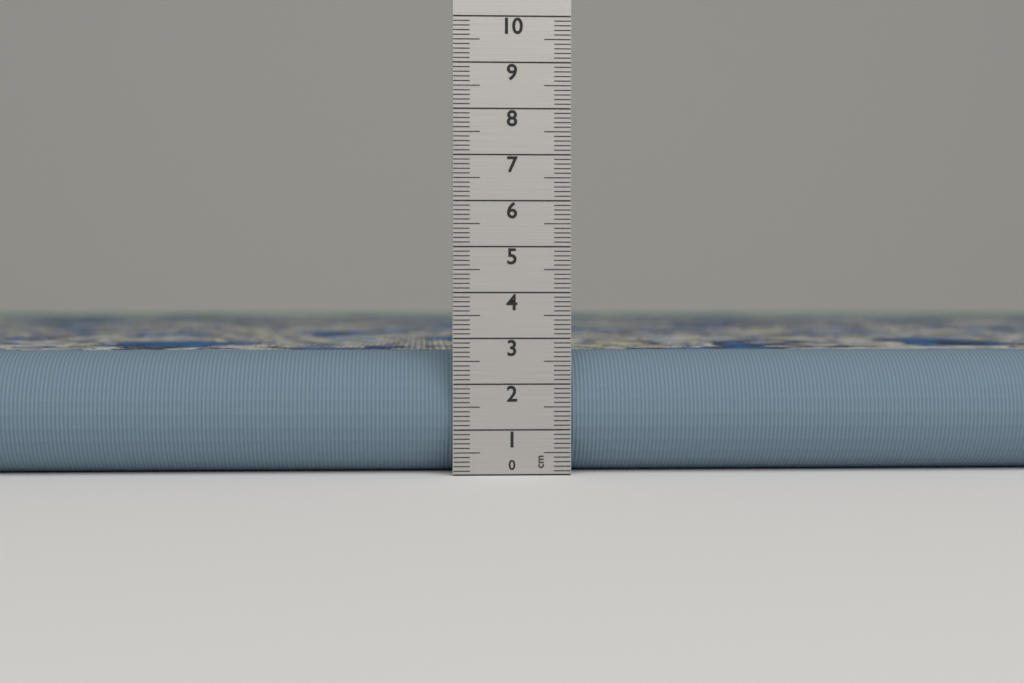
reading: 2.7 cm
